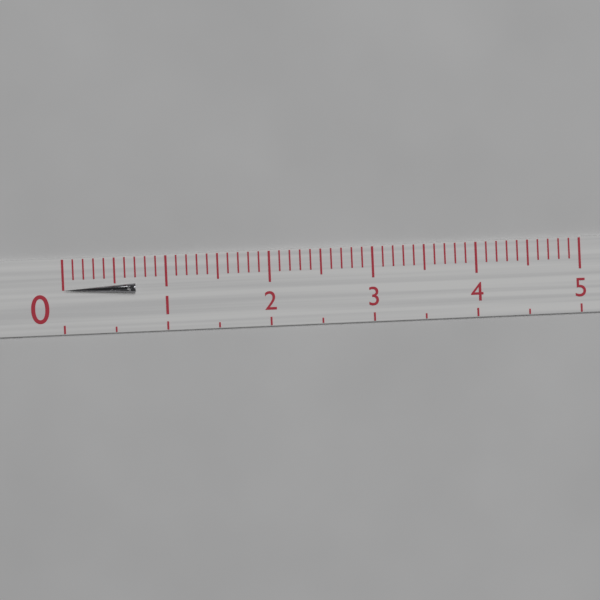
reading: 0.7 (no unit)
